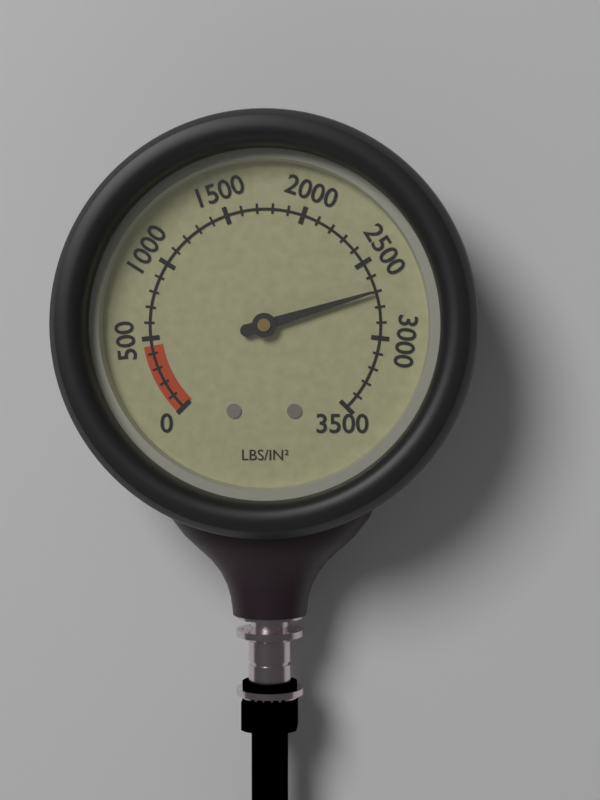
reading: 2700 psi
